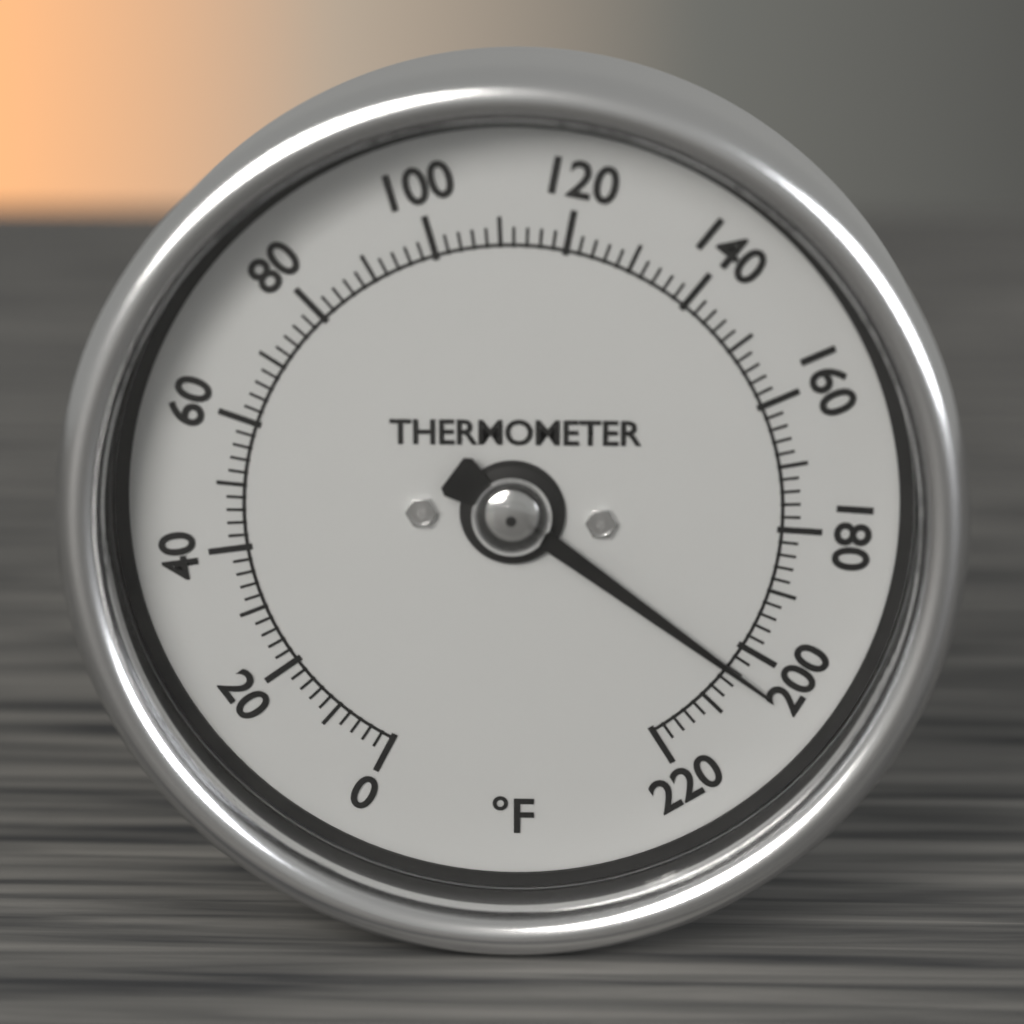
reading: 204 °F
